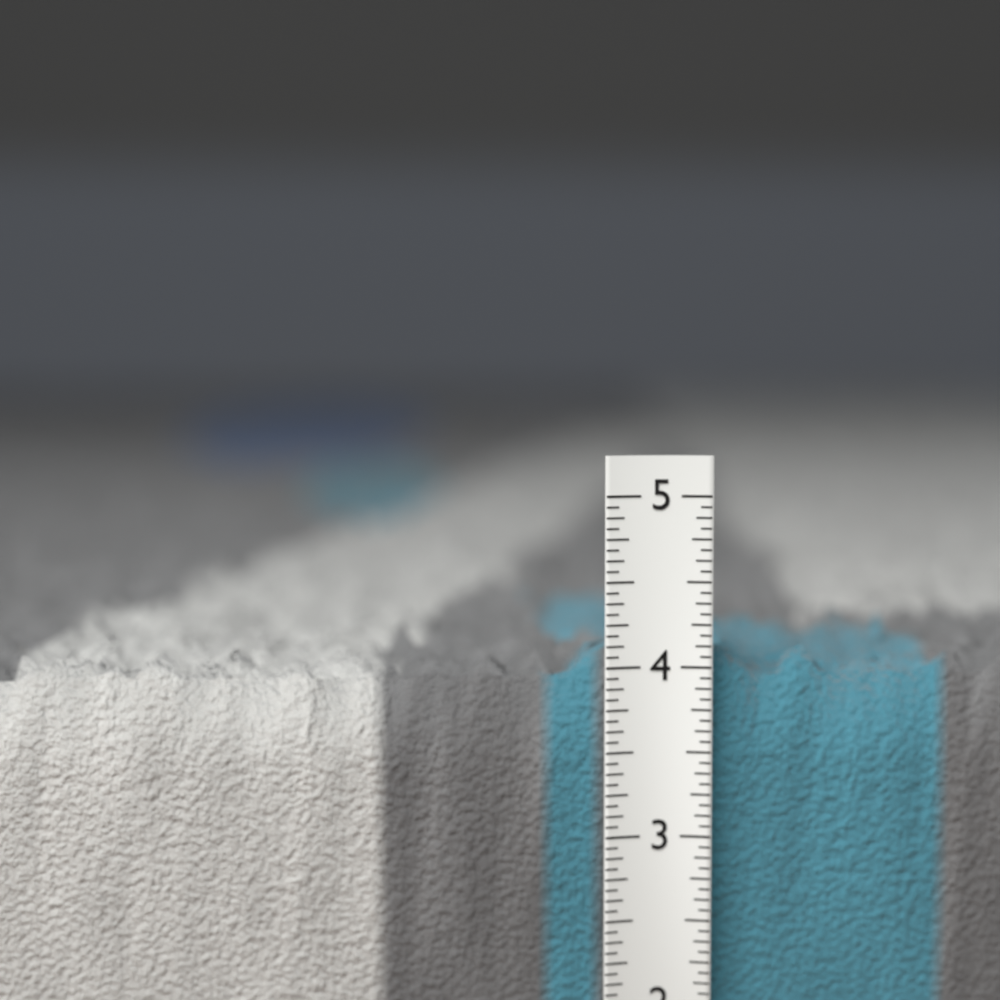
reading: 4.3125 in
